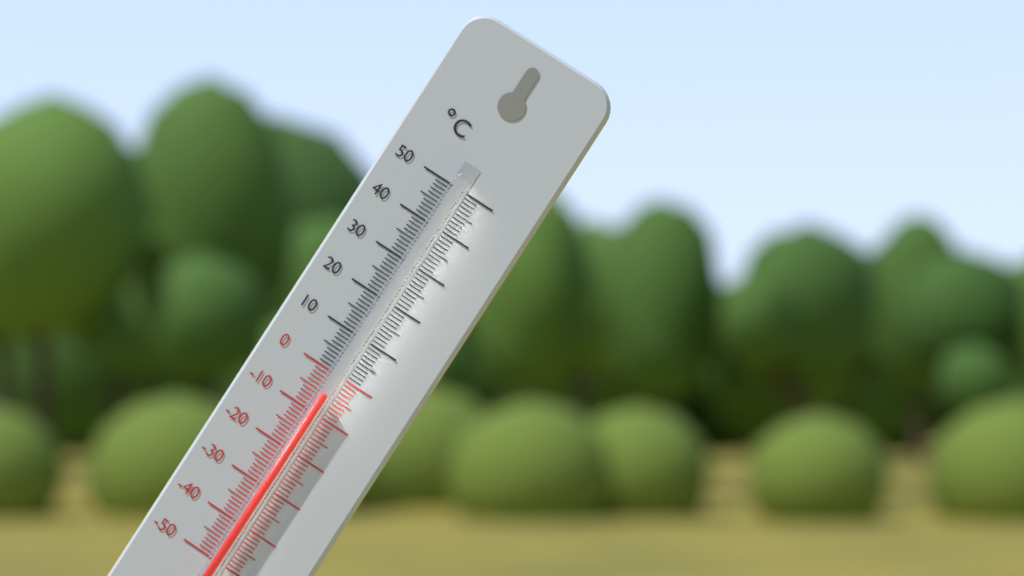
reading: -5 °C
